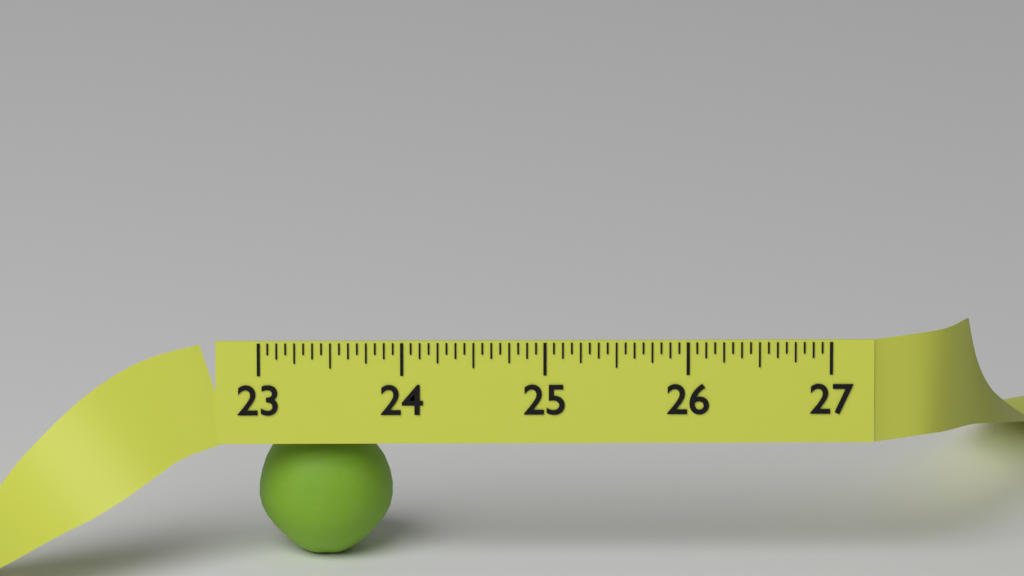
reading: 23.9375 (no unit)
